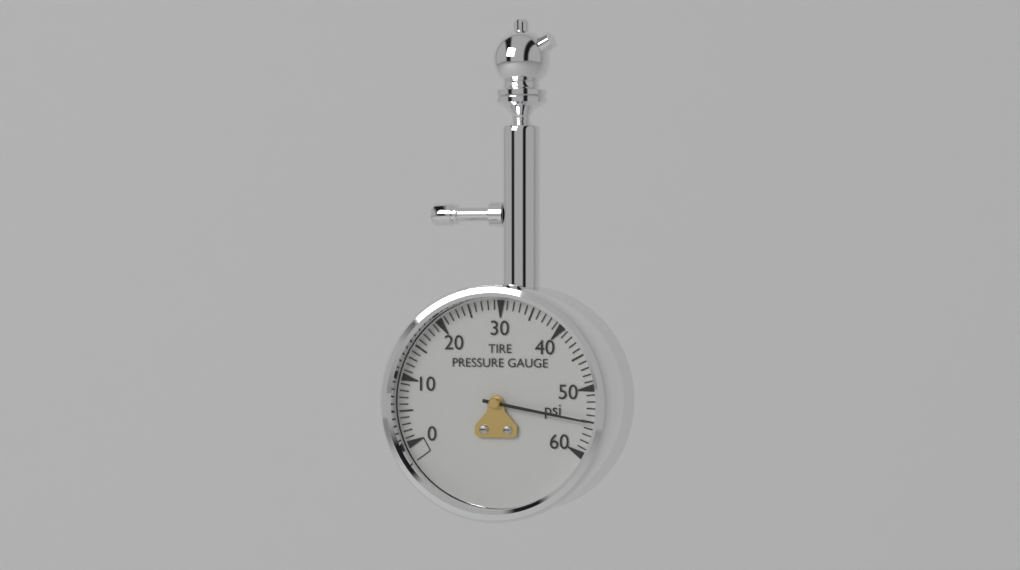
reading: 55 psi
